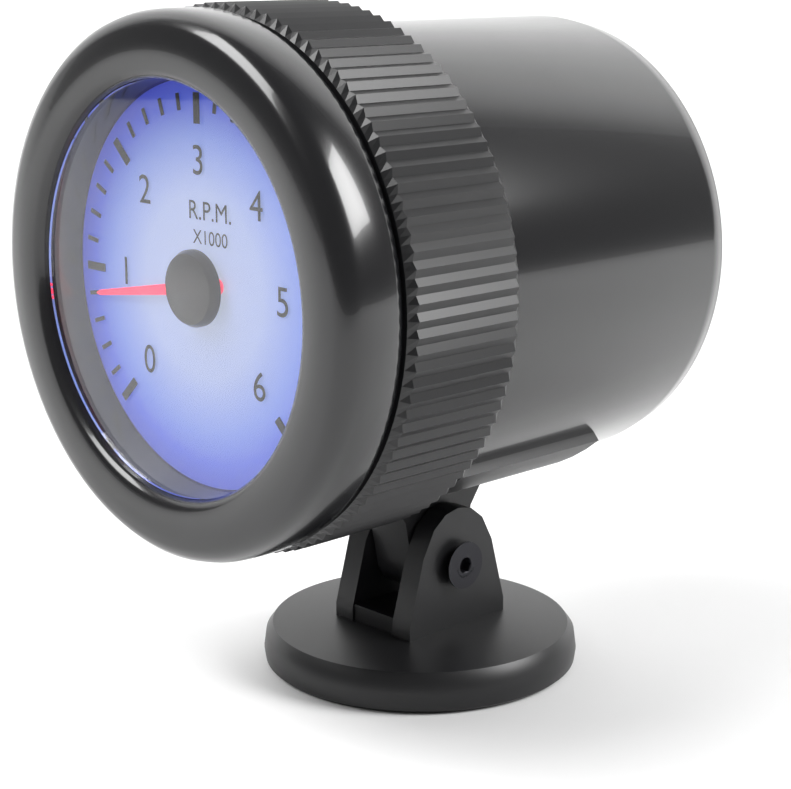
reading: 0.8 RPM x1000
